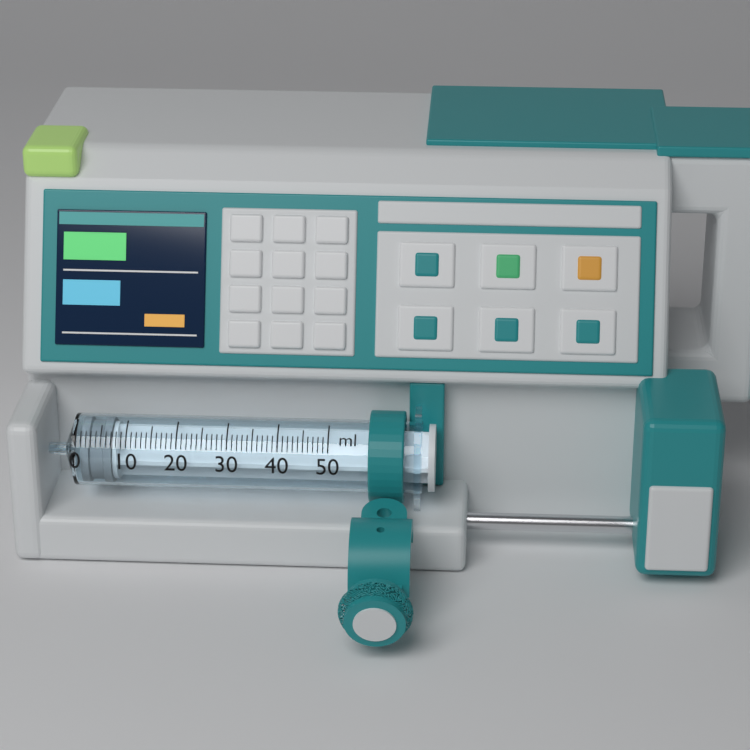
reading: 1 ml
